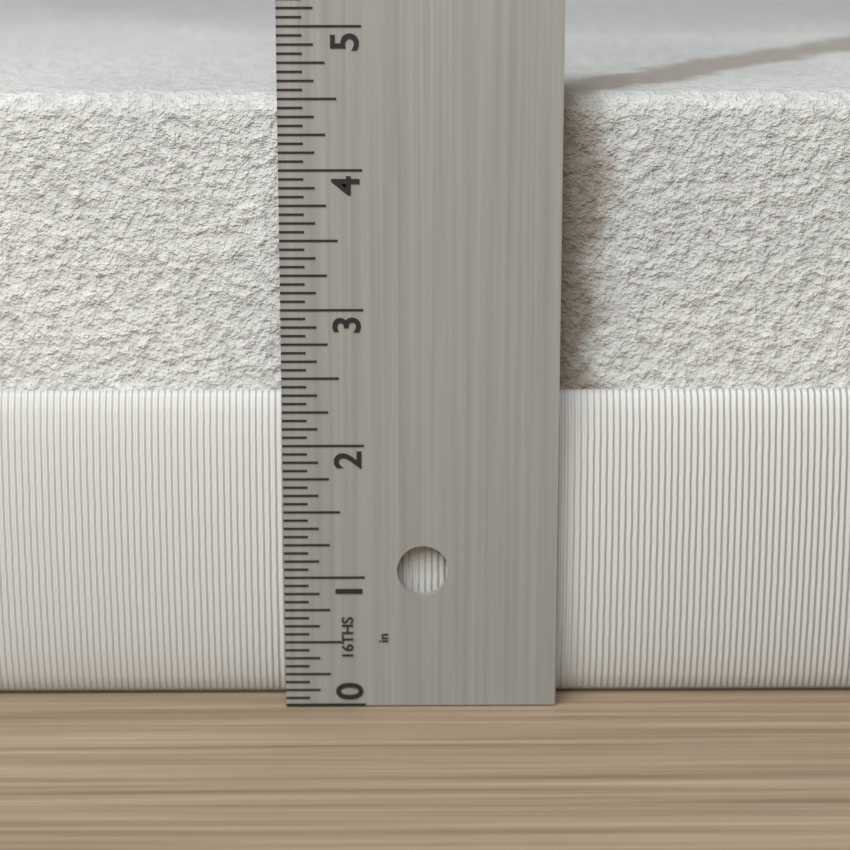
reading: 4.5000 in
